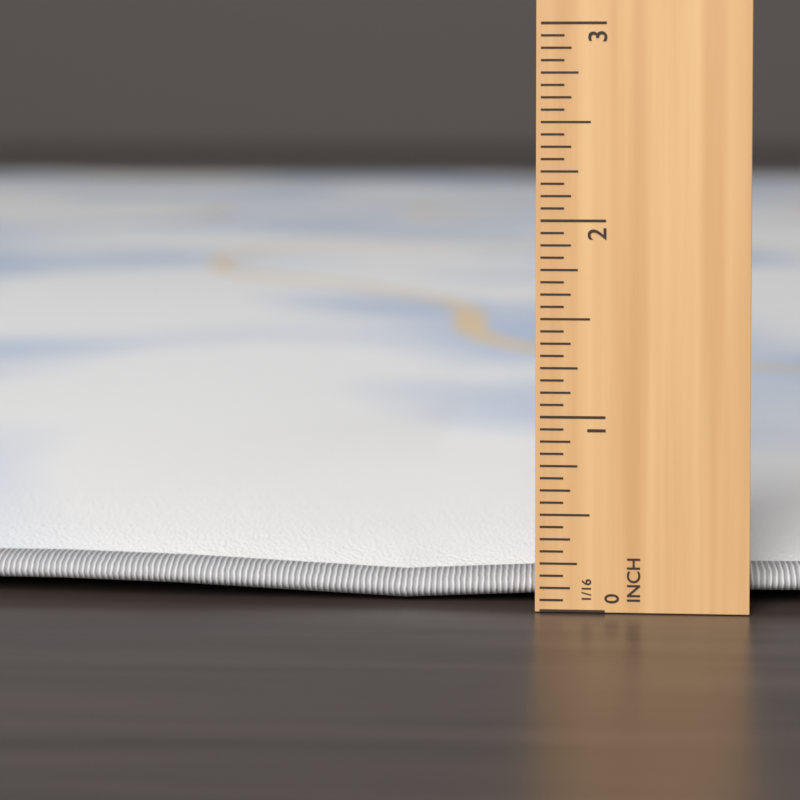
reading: 0.3750 in
